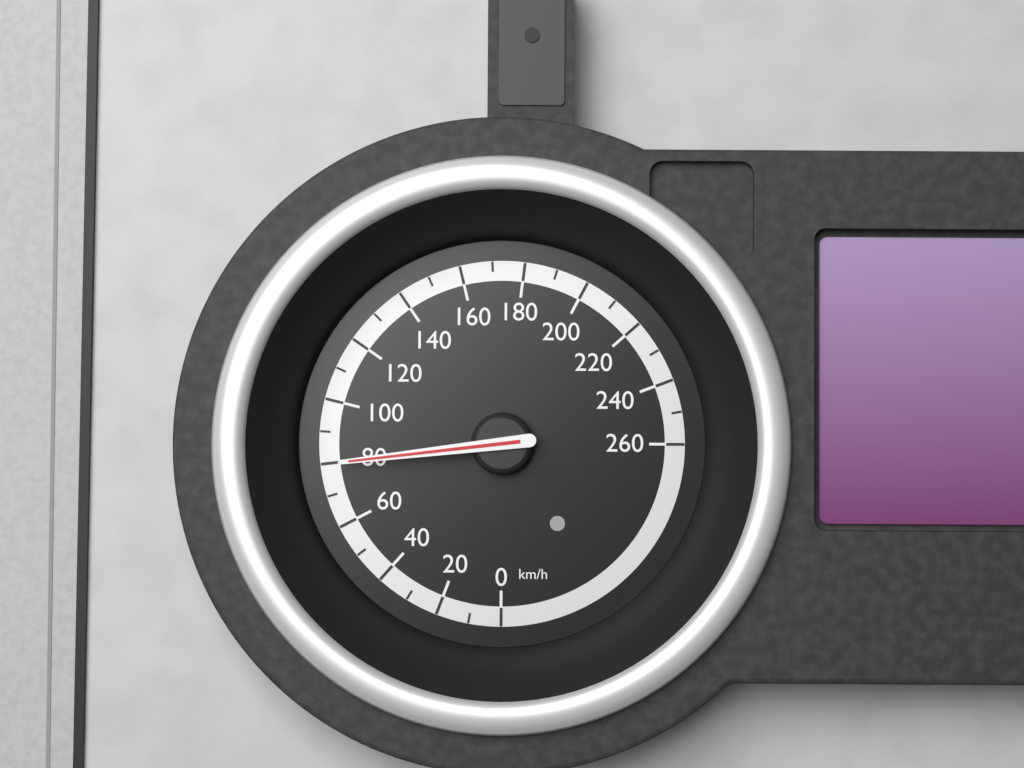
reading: 80 km/h
